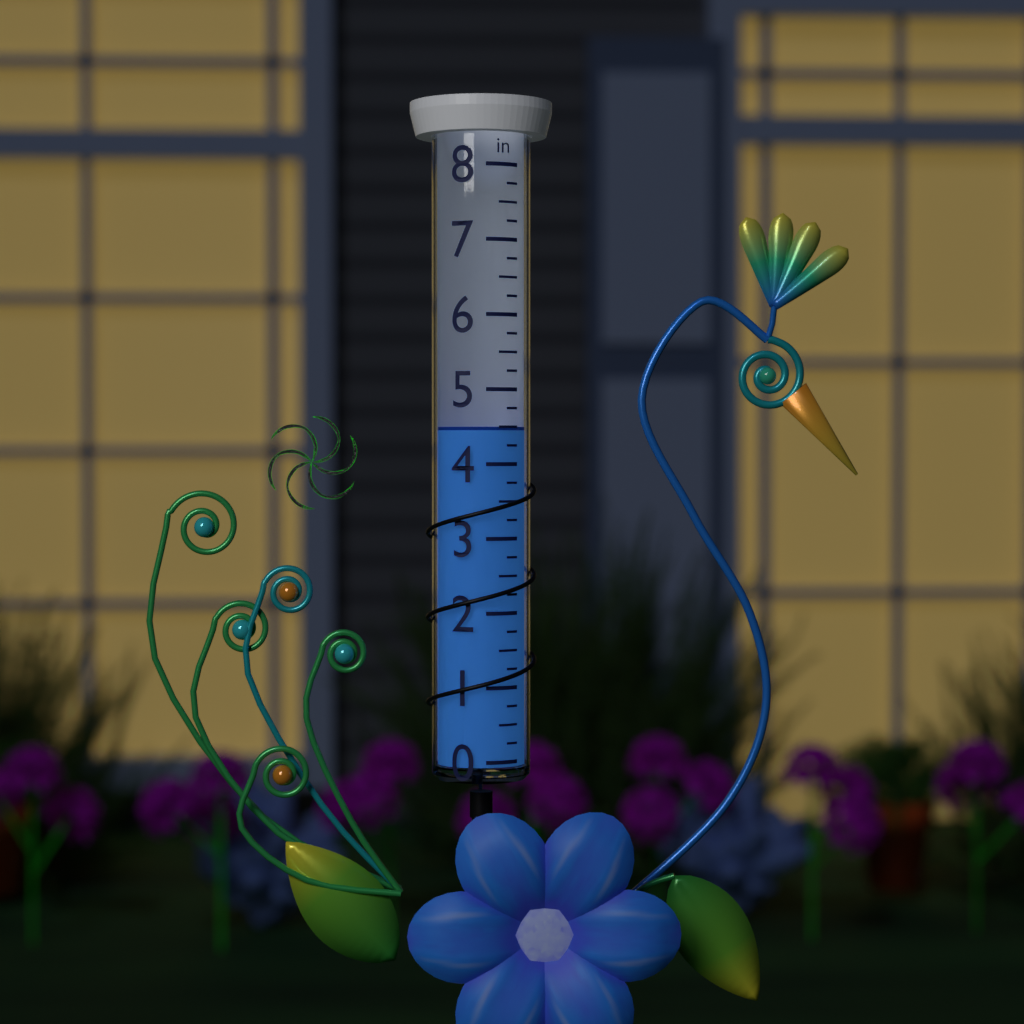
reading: 4.50 in
